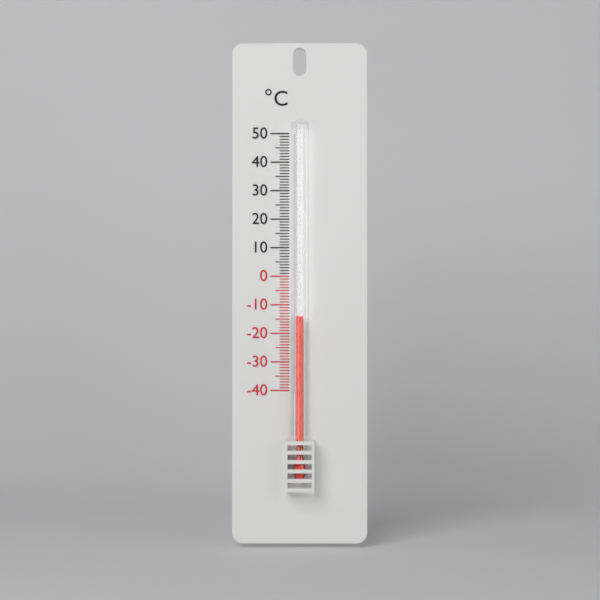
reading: -14 °C
